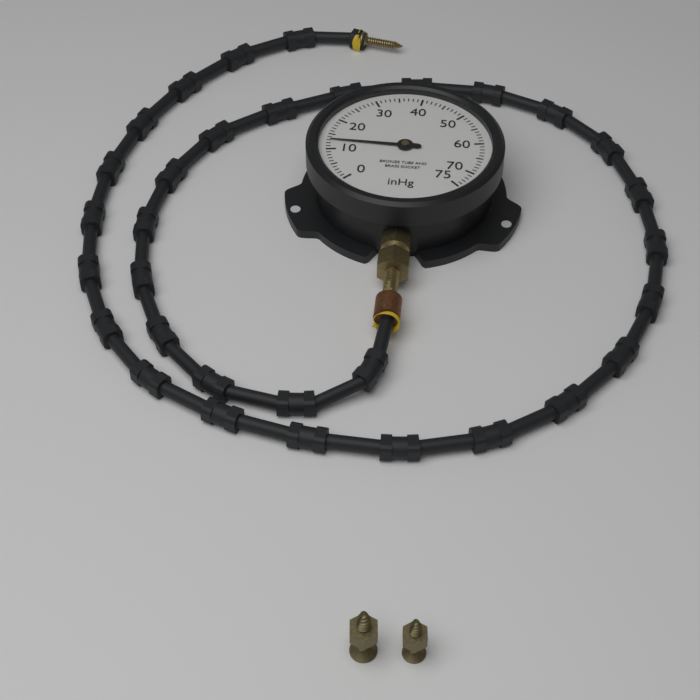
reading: 13 inHg
